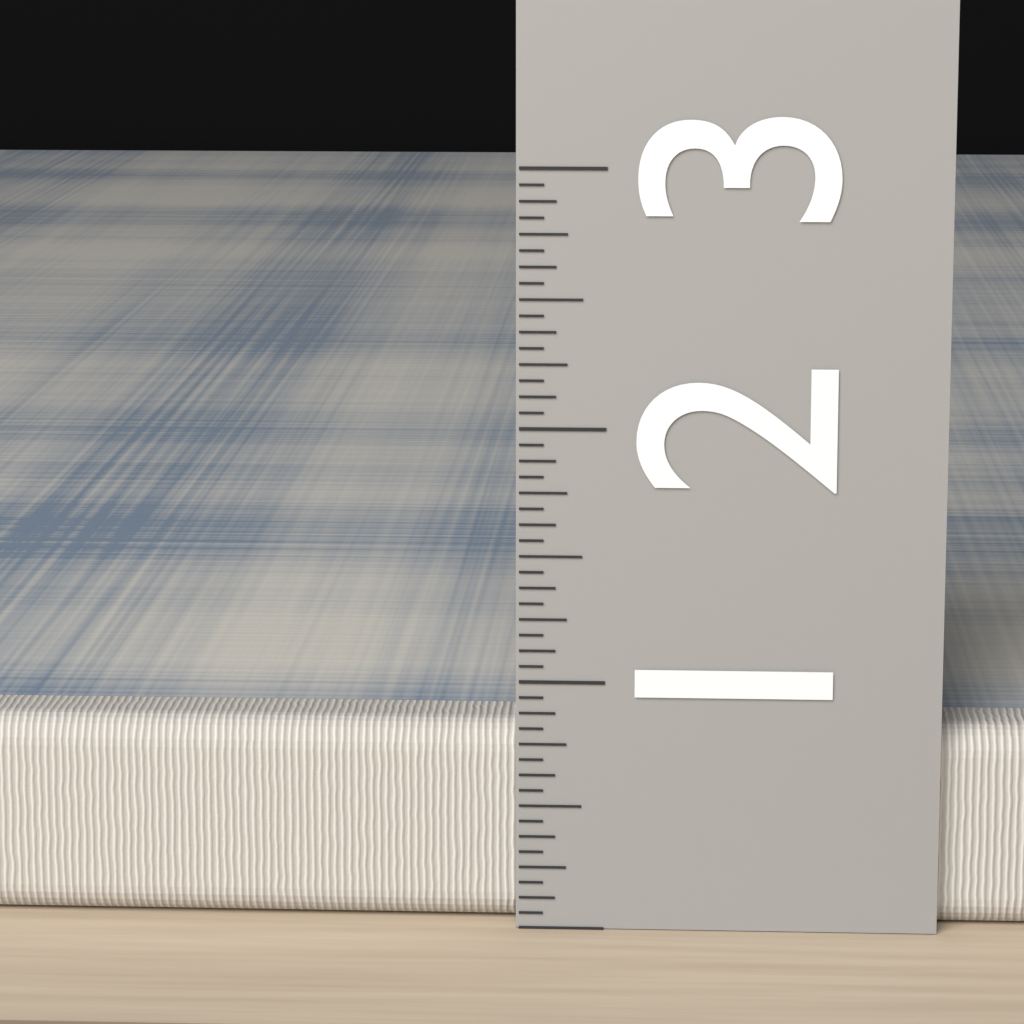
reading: 0.8125 (no unit)
